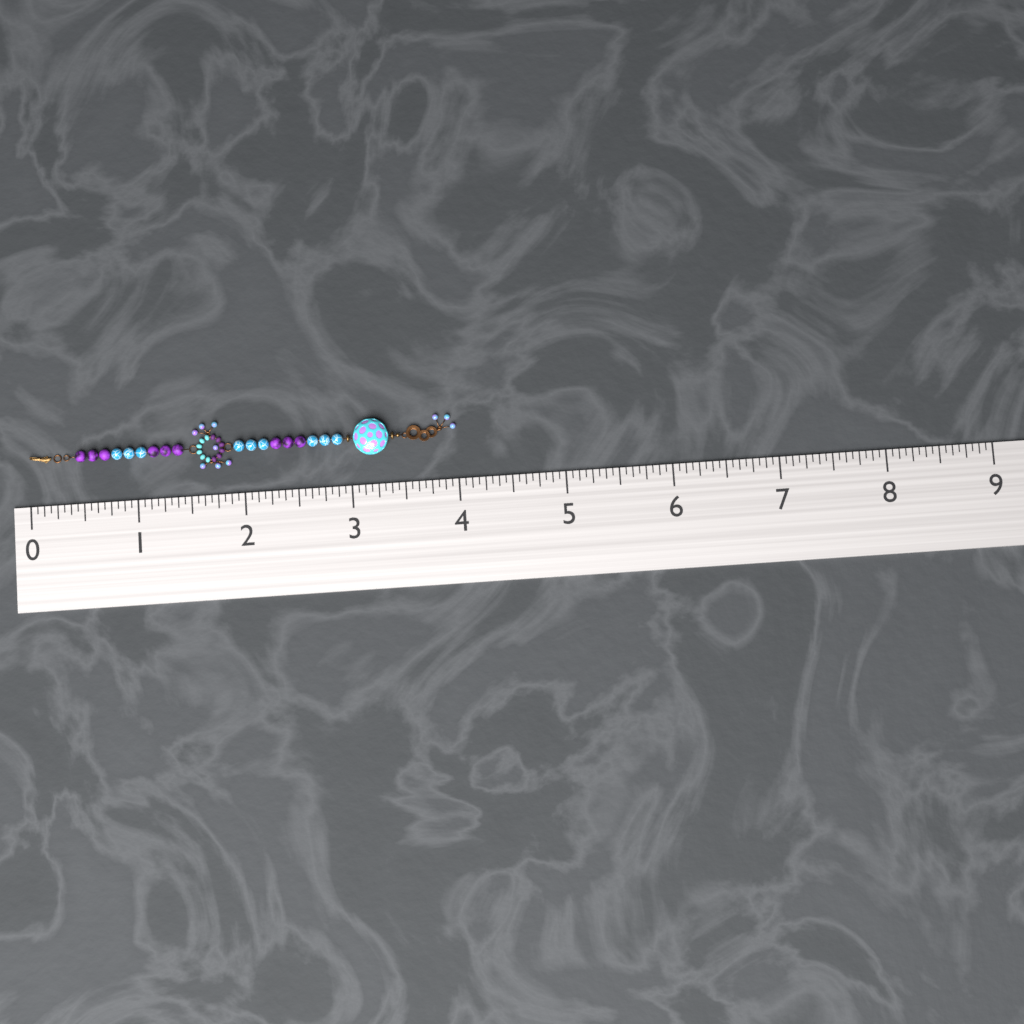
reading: 4.0000 (no unit)
